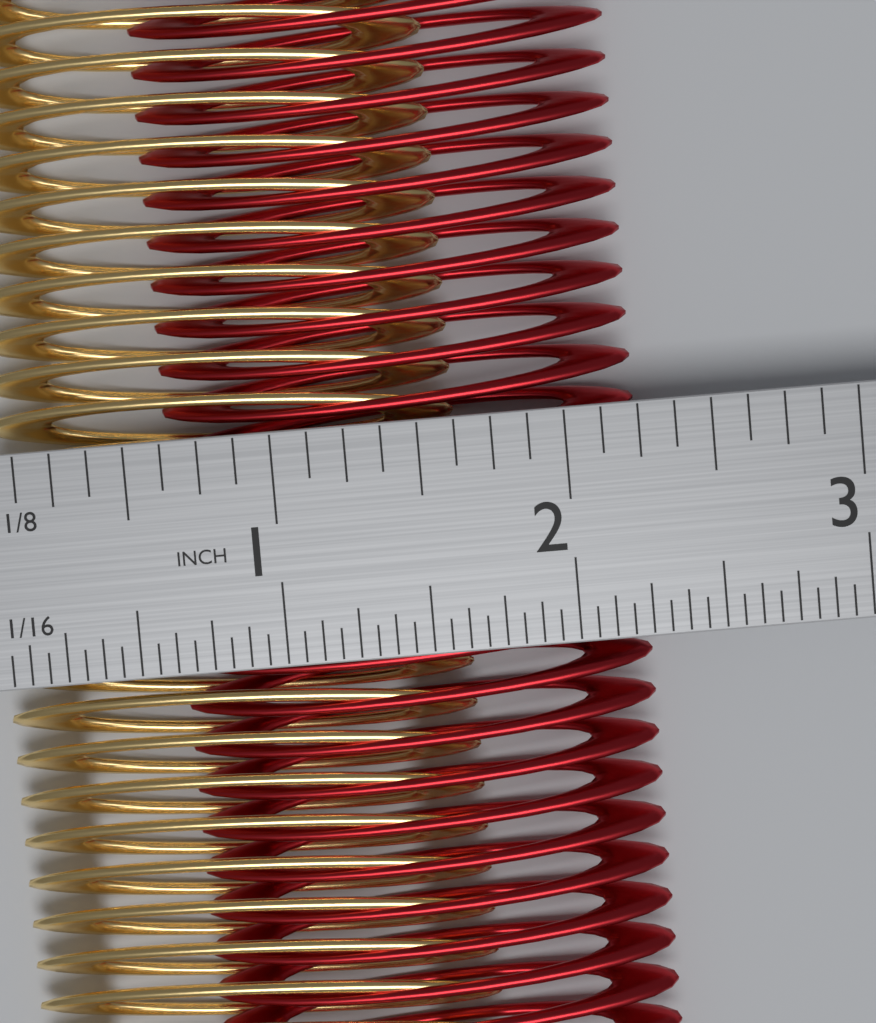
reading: 2.2500 in
